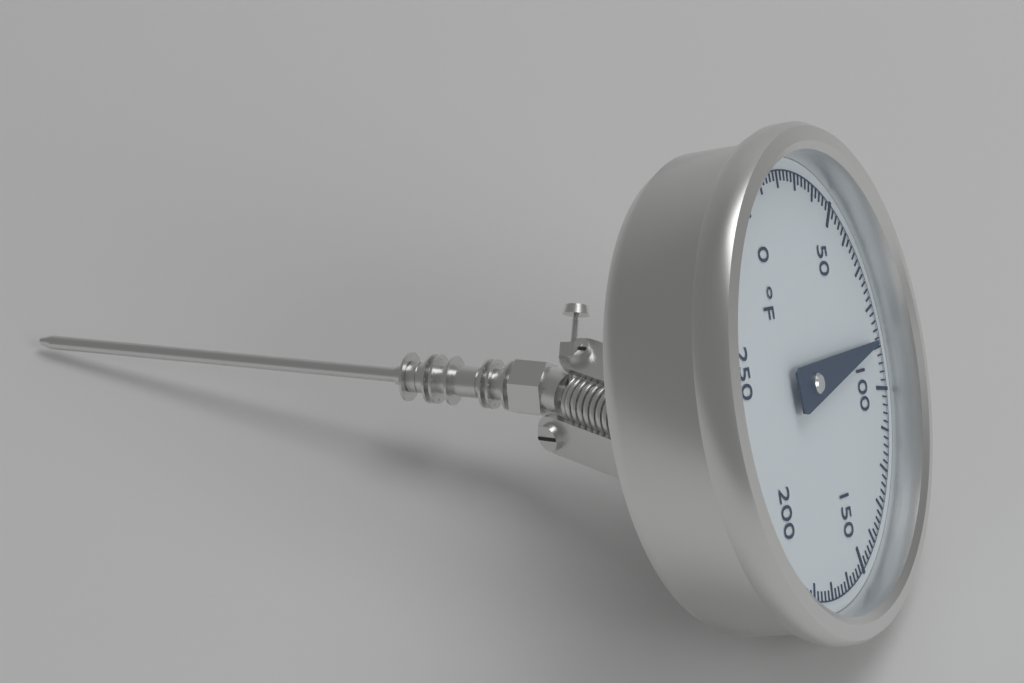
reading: 88 °F
